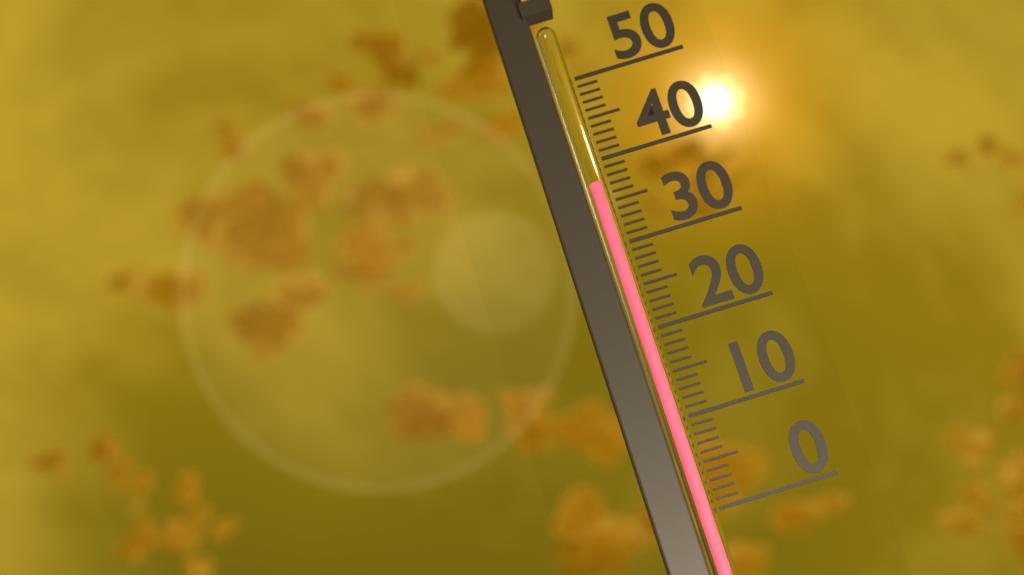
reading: 37 (no unit)
